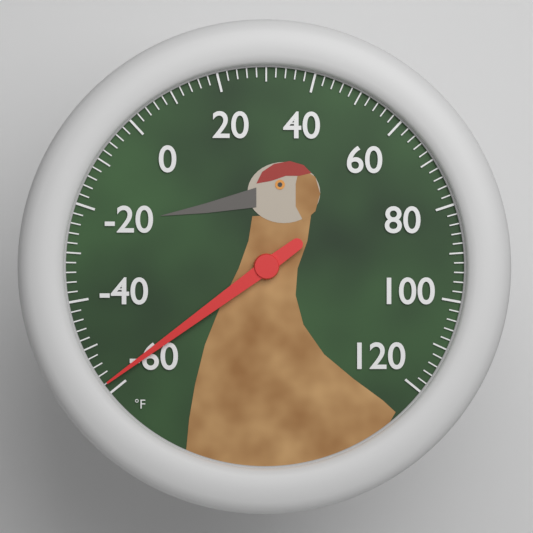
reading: -58 °F
